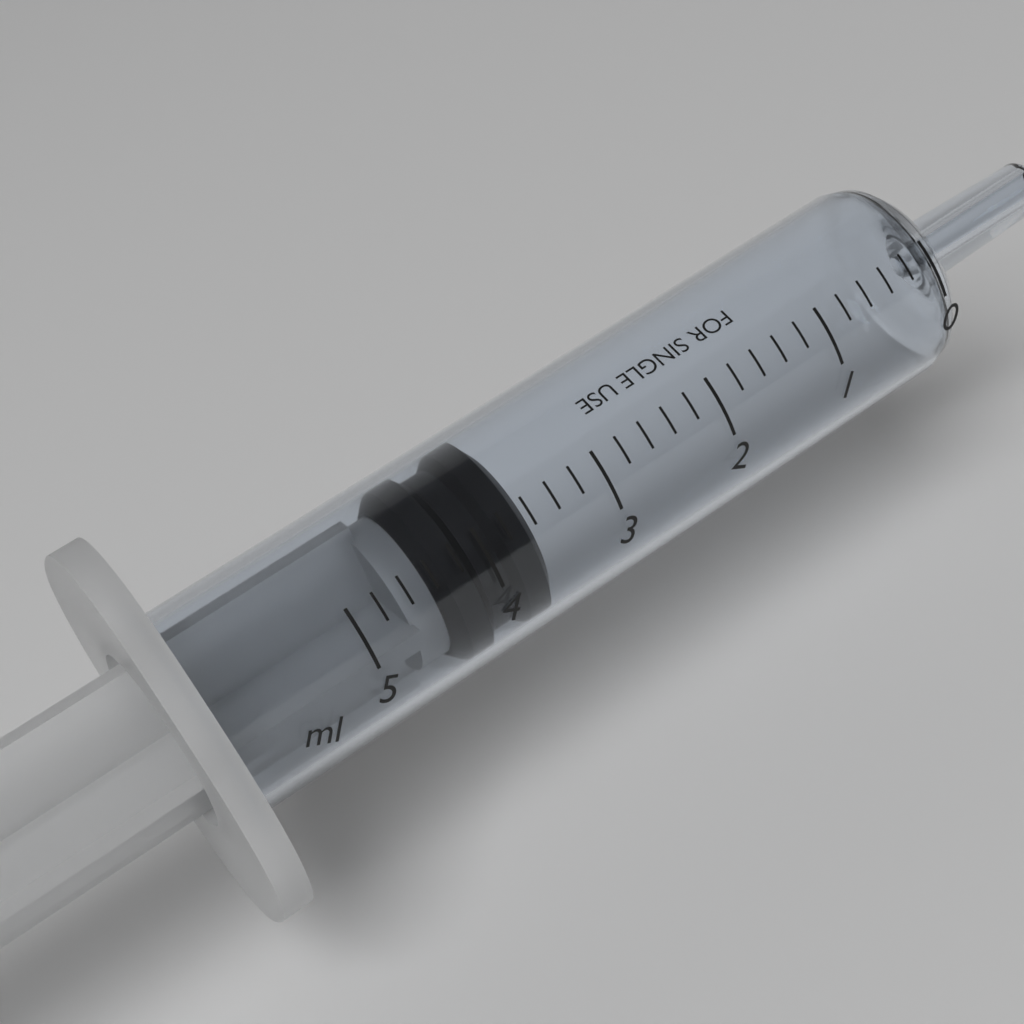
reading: 3.6 ml
